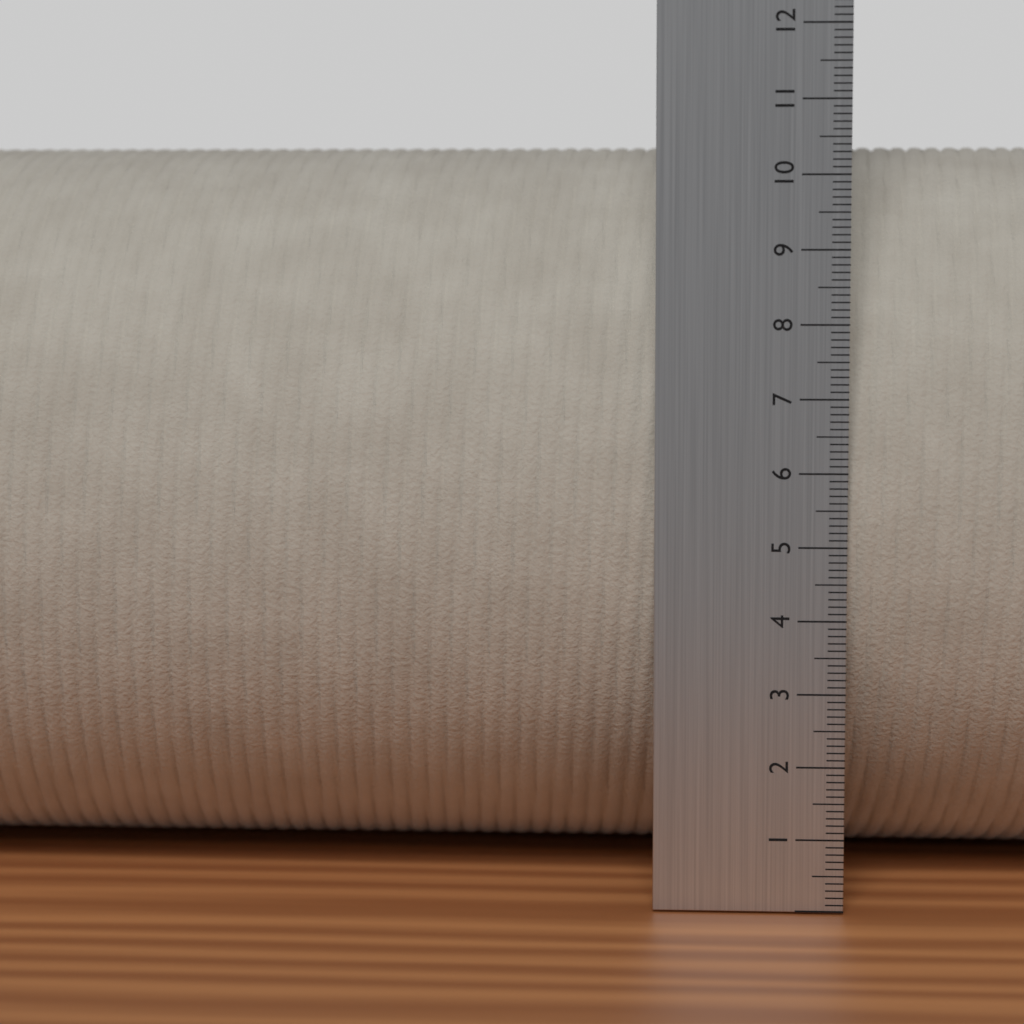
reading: 10.5 cm
